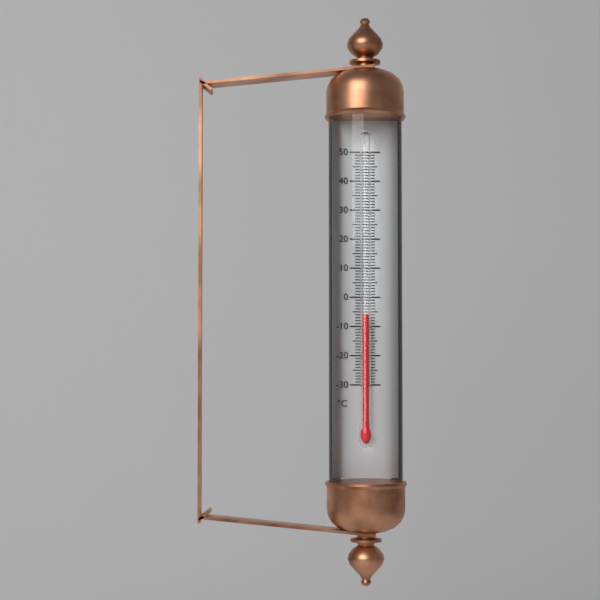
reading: -6 °C
